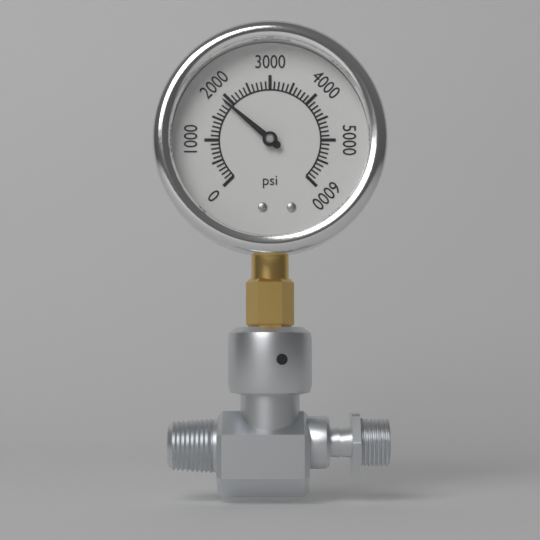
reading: 1900 psi
